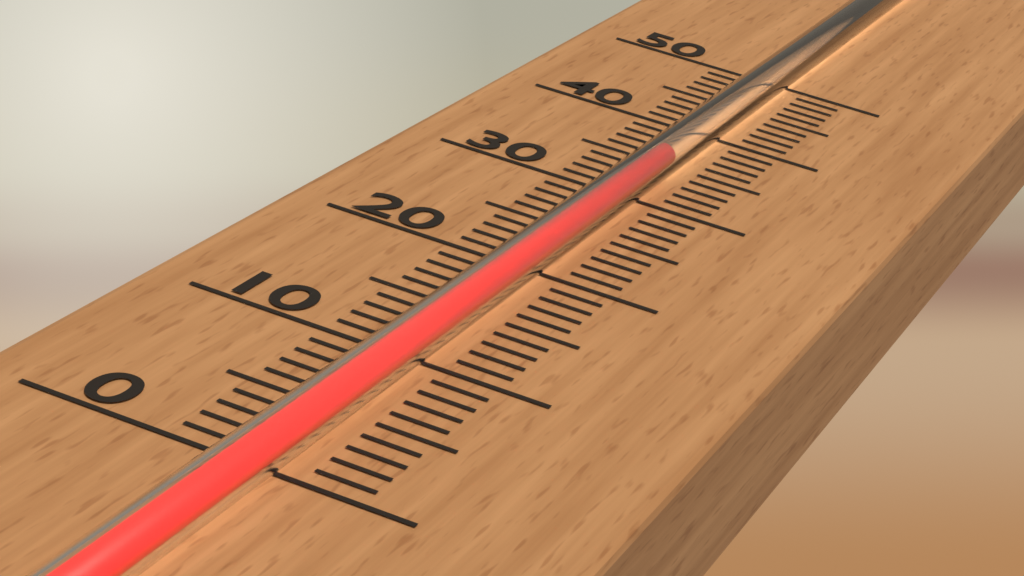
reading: 33 (no unit)
